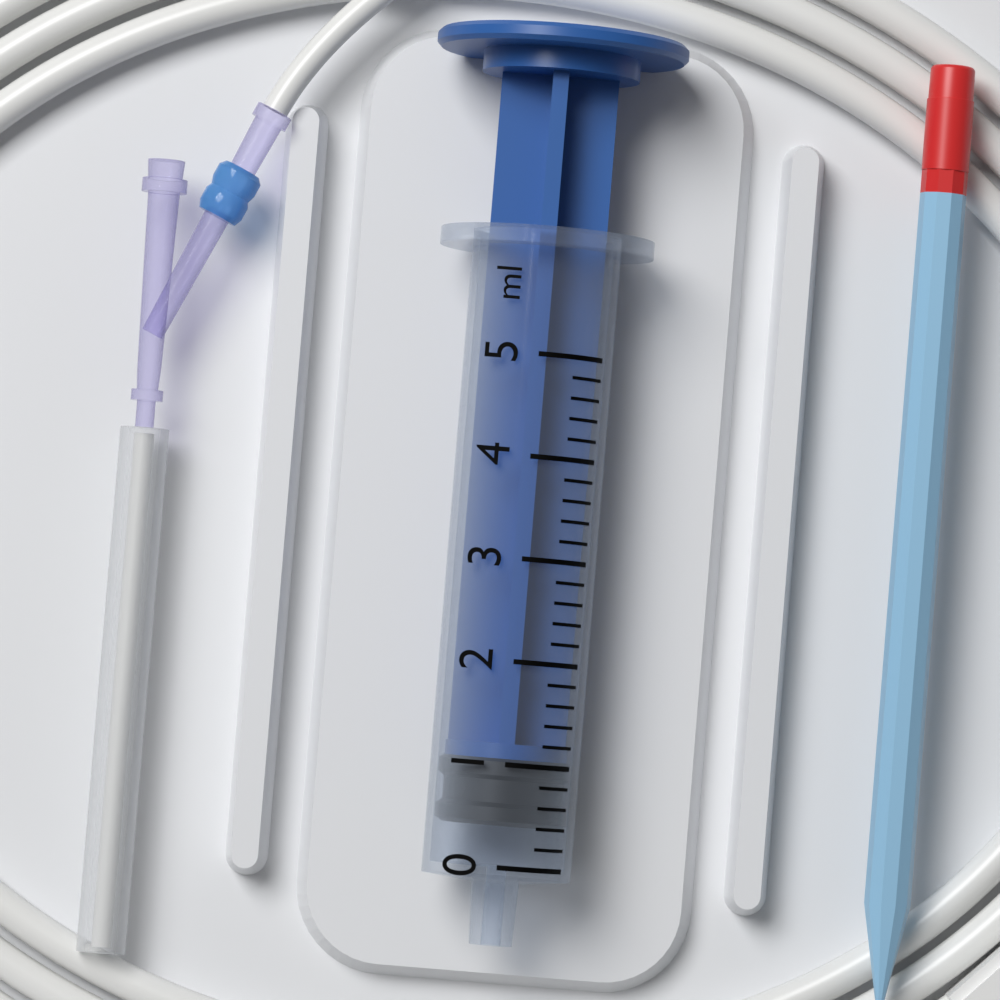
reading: 0.4 ml
